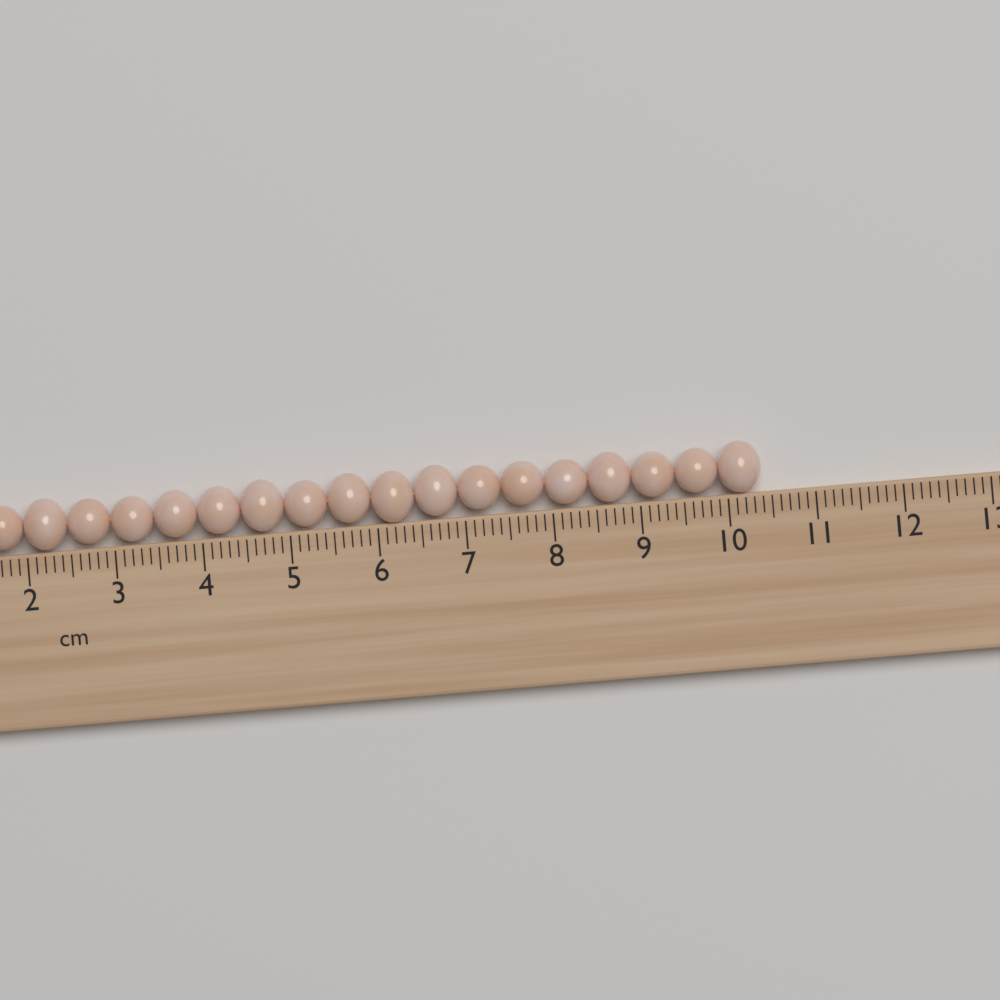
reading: 10.4 cm
